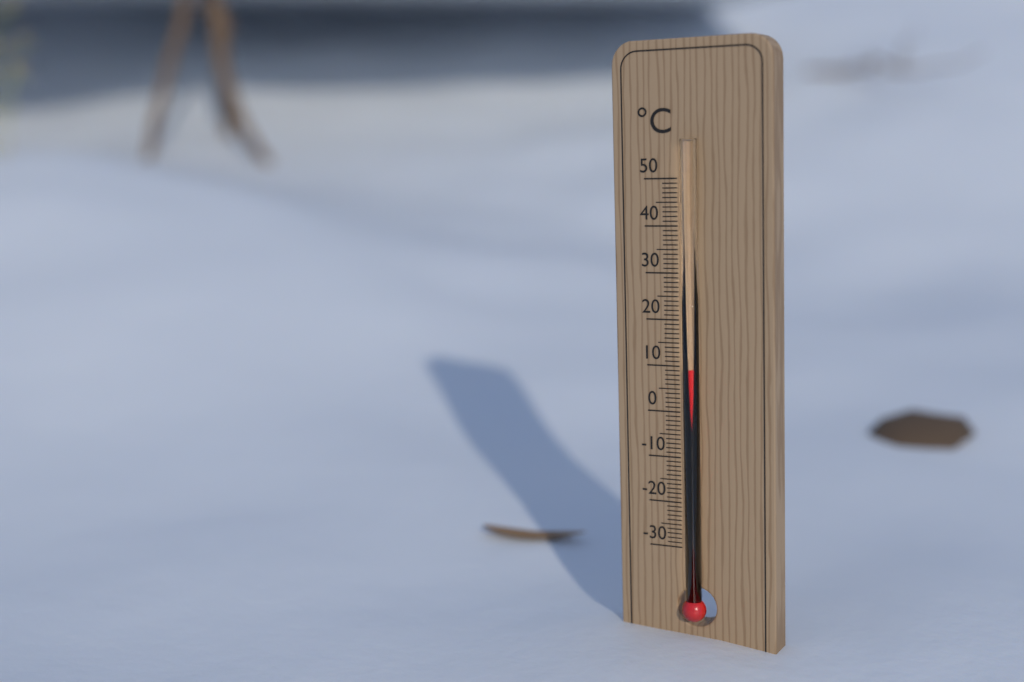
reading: 10 °C
